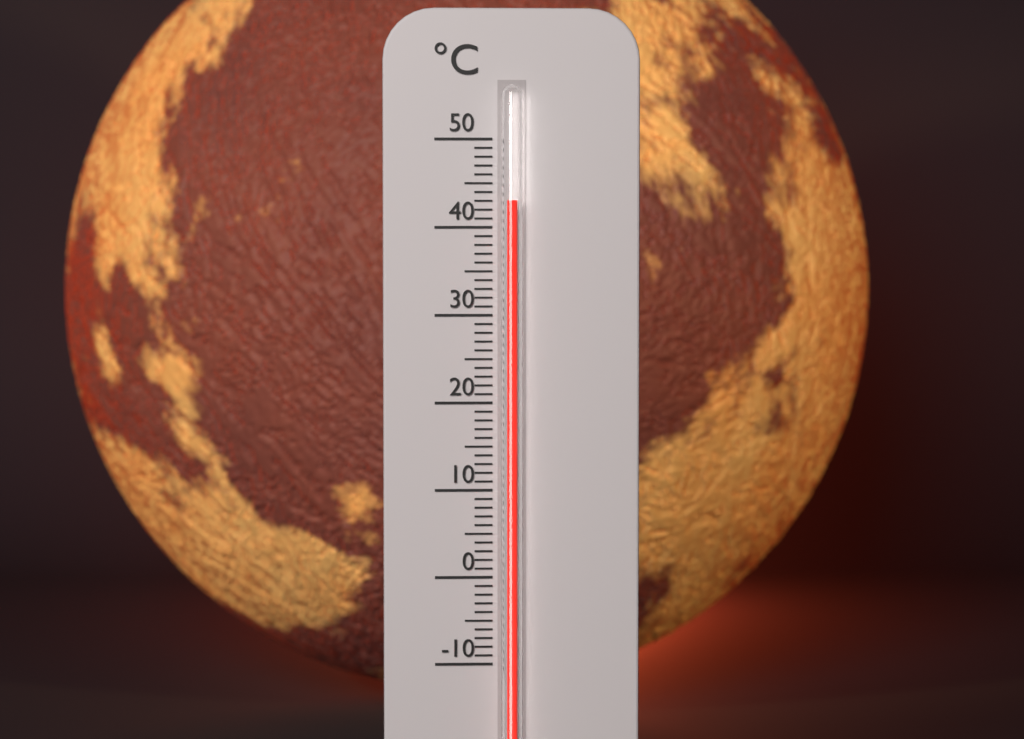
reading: 43 °C
